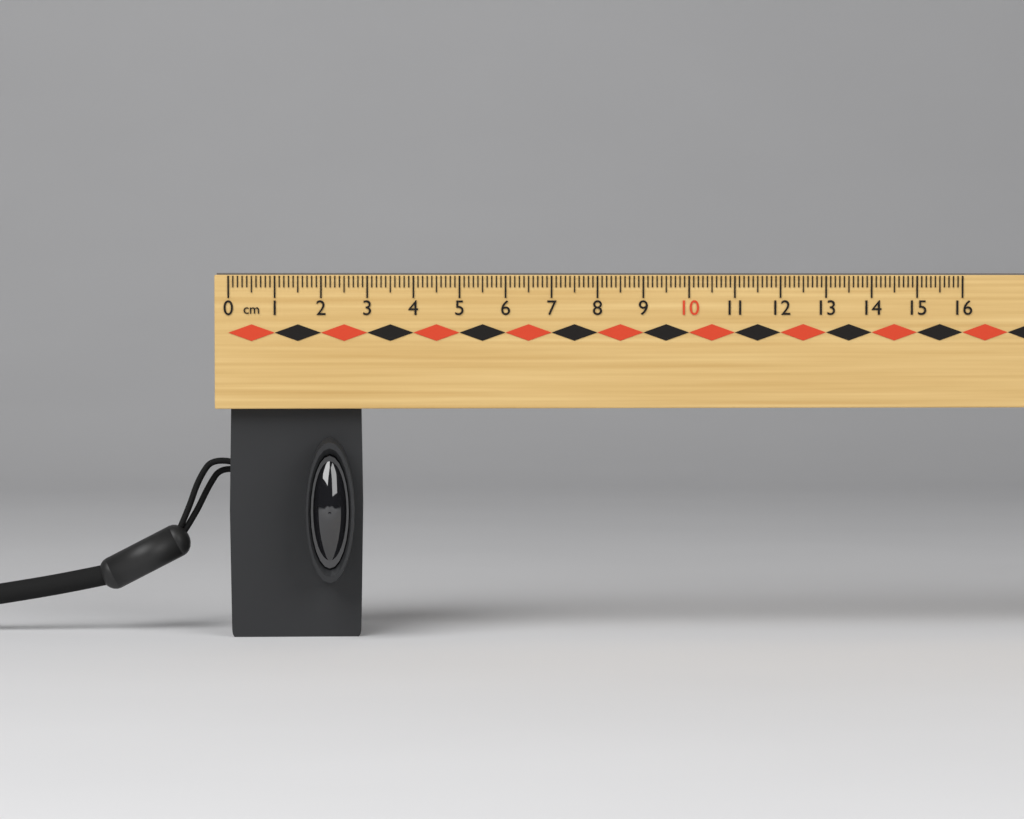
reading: 2.9 cm
